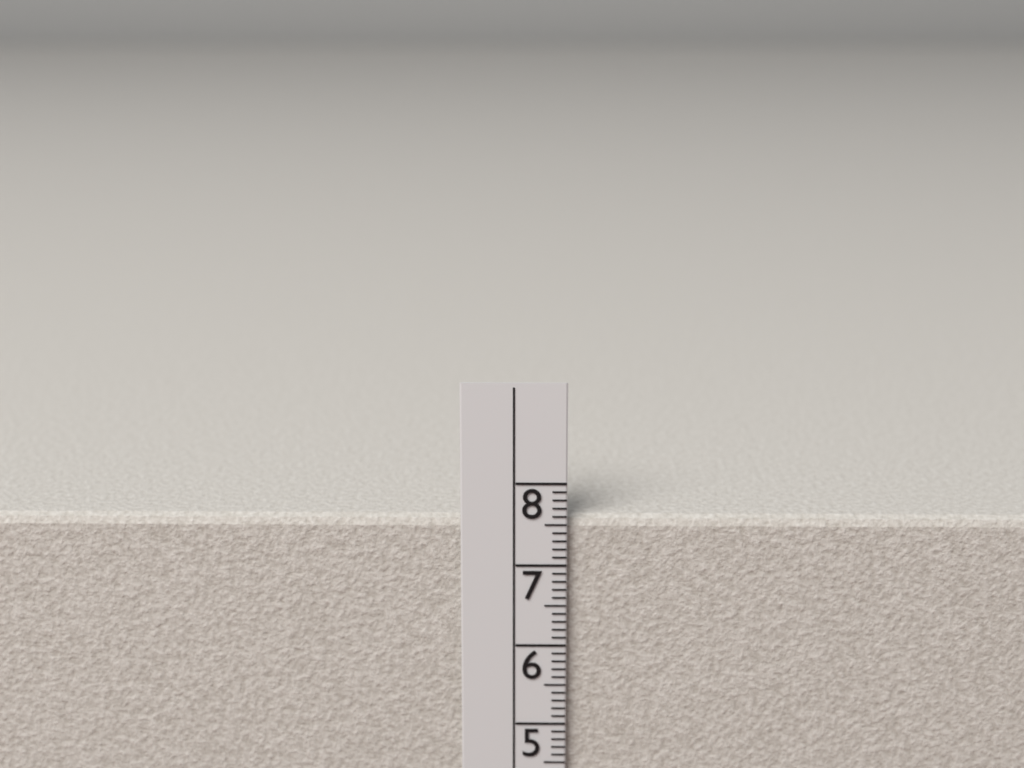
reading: 7.6 cm
